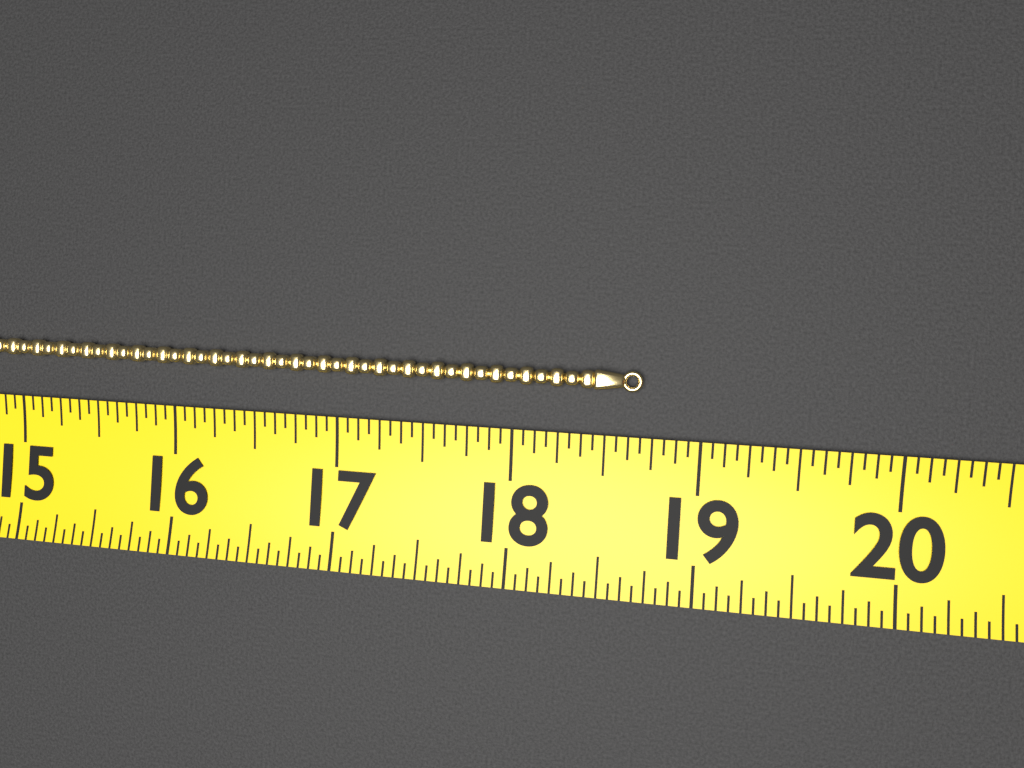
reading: 18.6875 (no unit)
